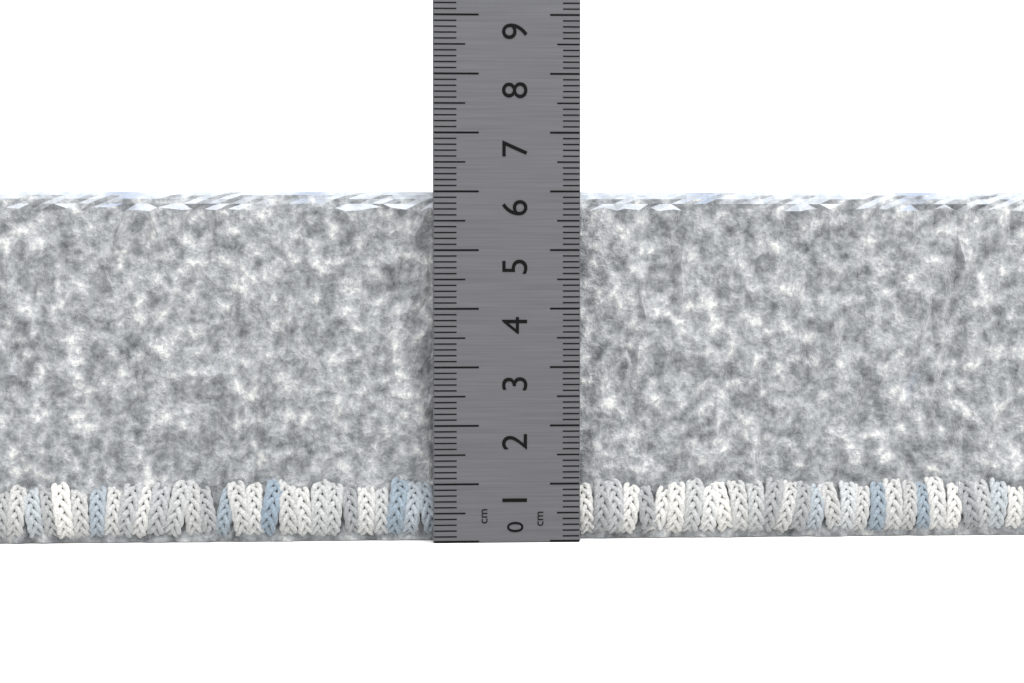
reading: 6.0 cm
